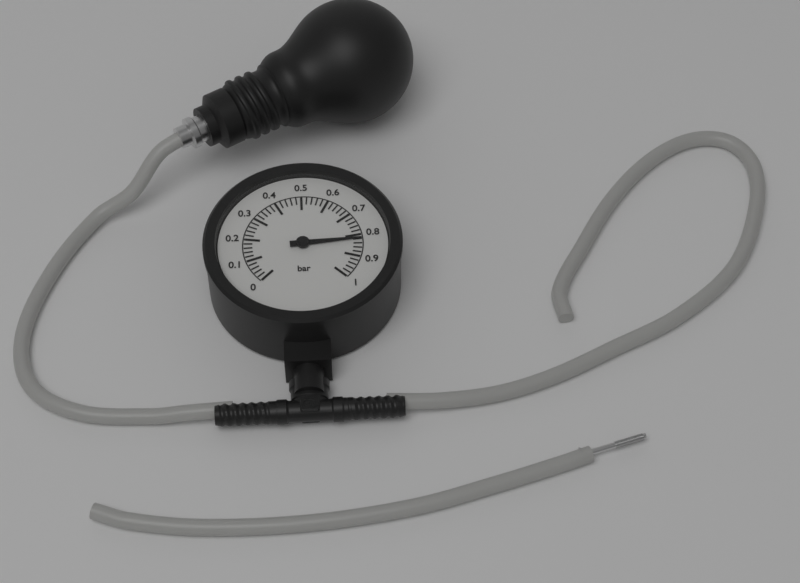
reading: 0.82 bar
